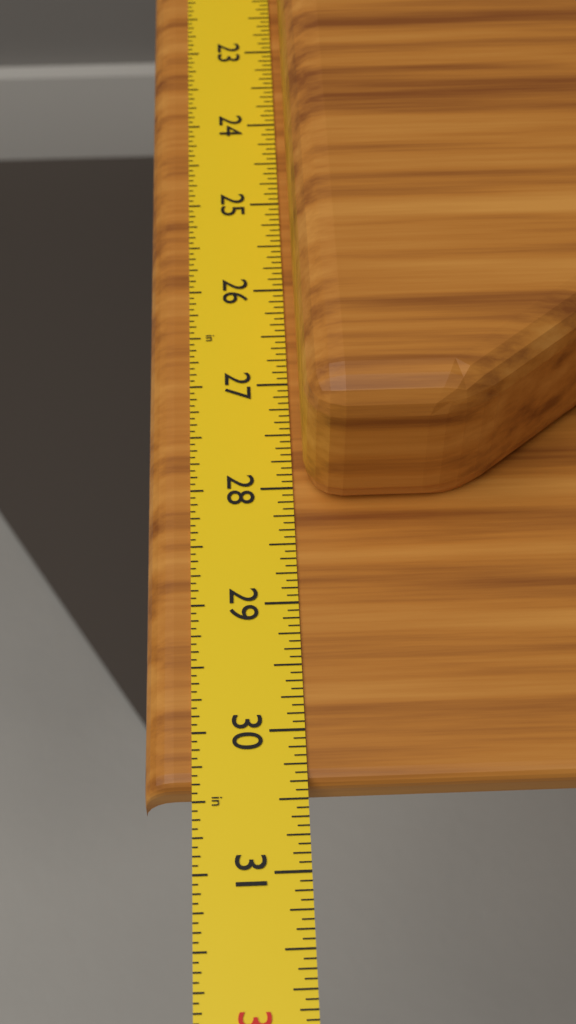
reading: 30.3750 in
